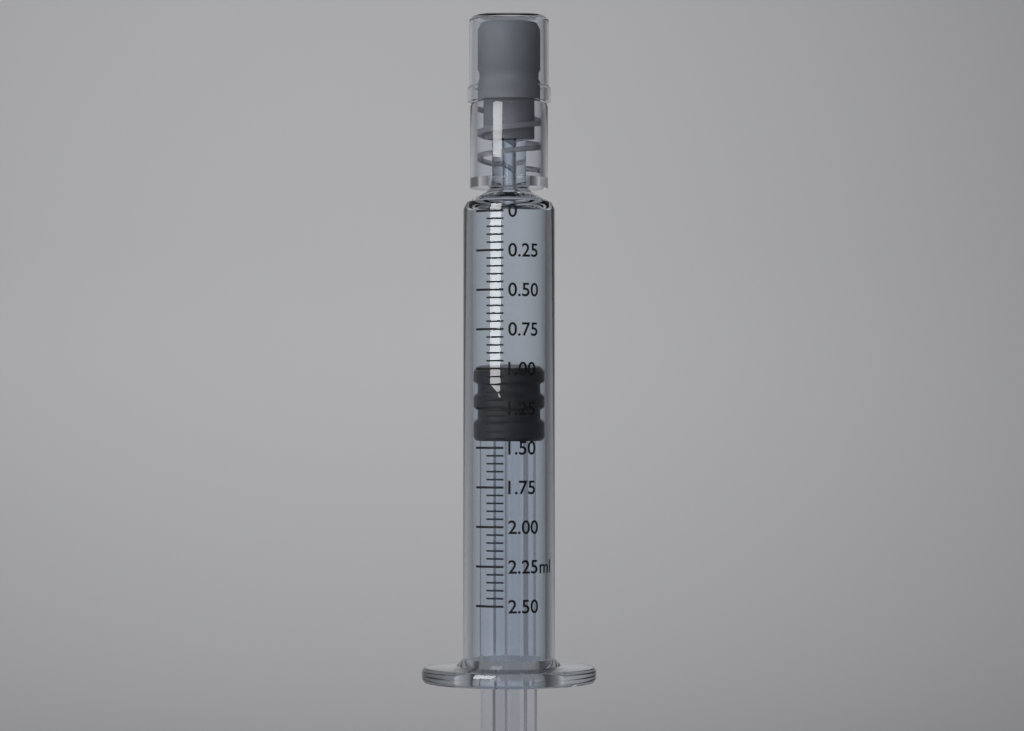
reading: 1.00 ml
